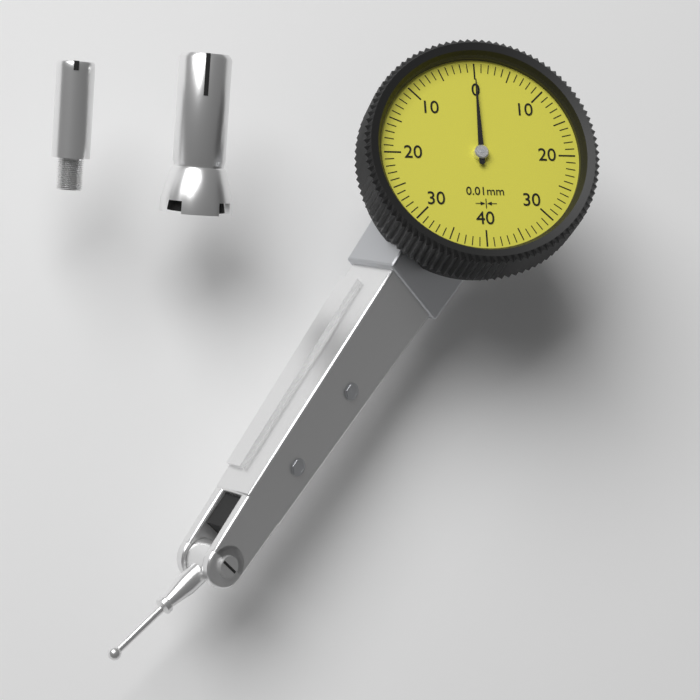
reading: 0.00 mm
